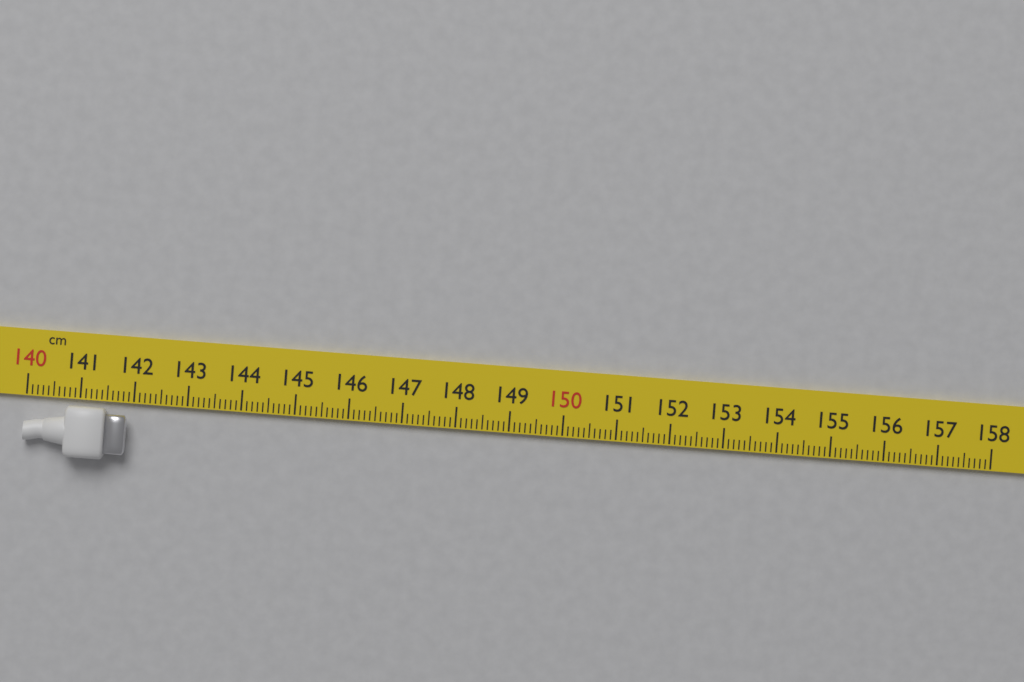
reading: 141.9 cm
